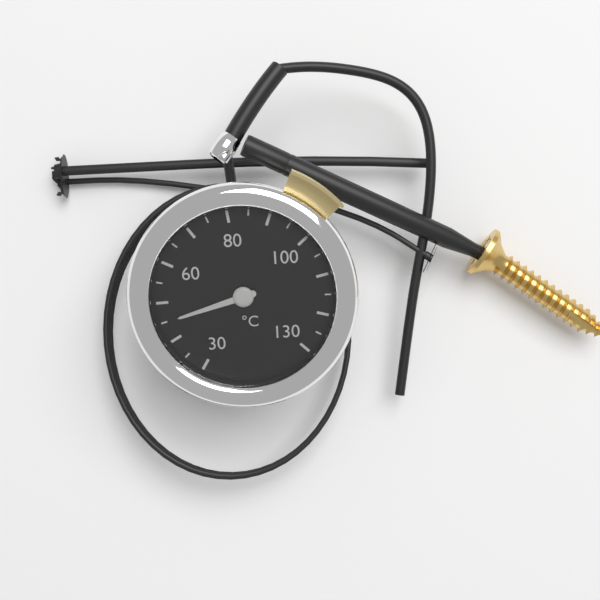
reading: 45 °C
